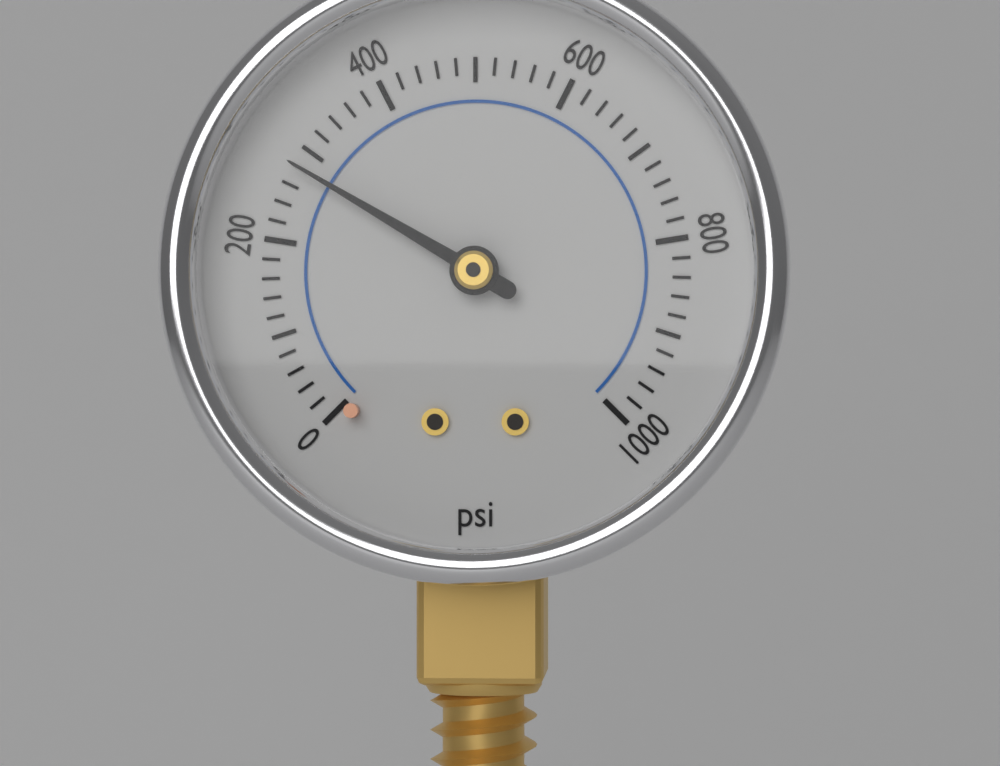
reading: 280 psi
